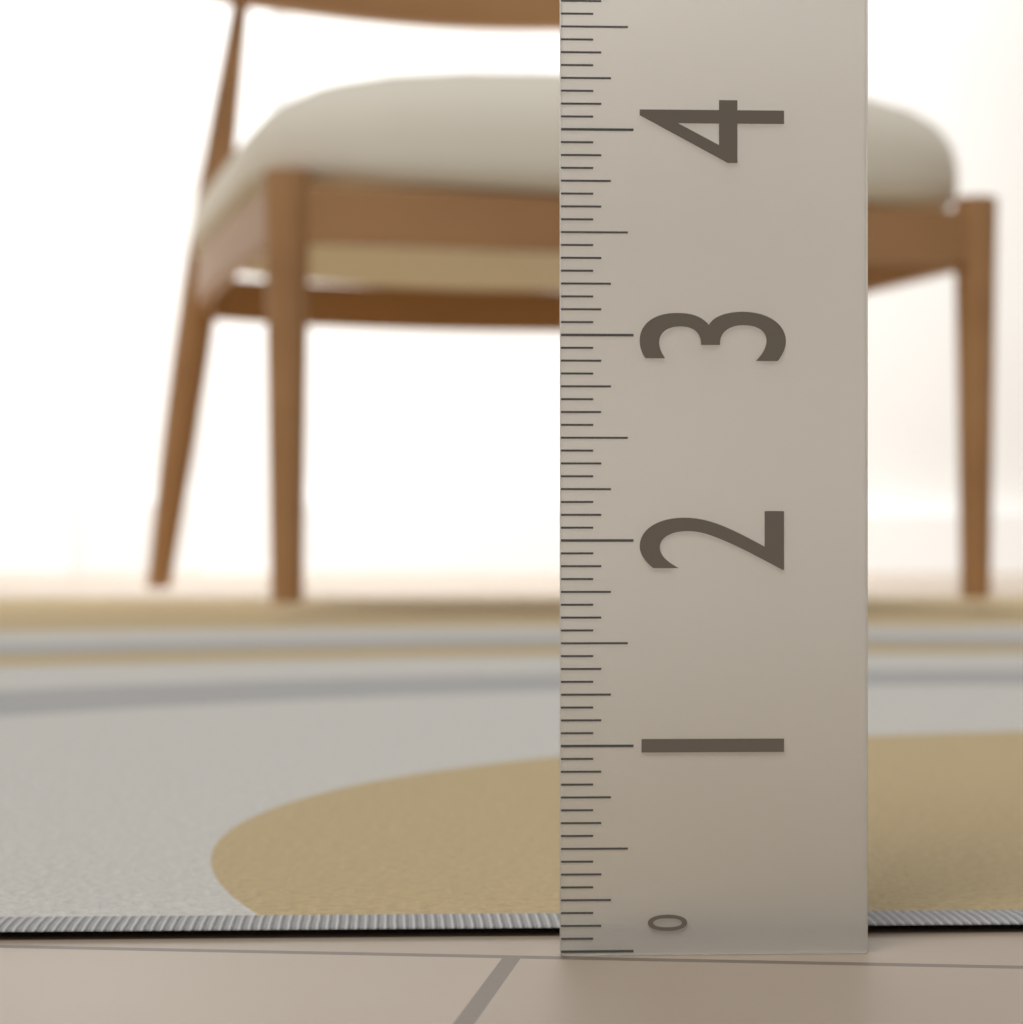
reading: 0.0625 (no unit)
